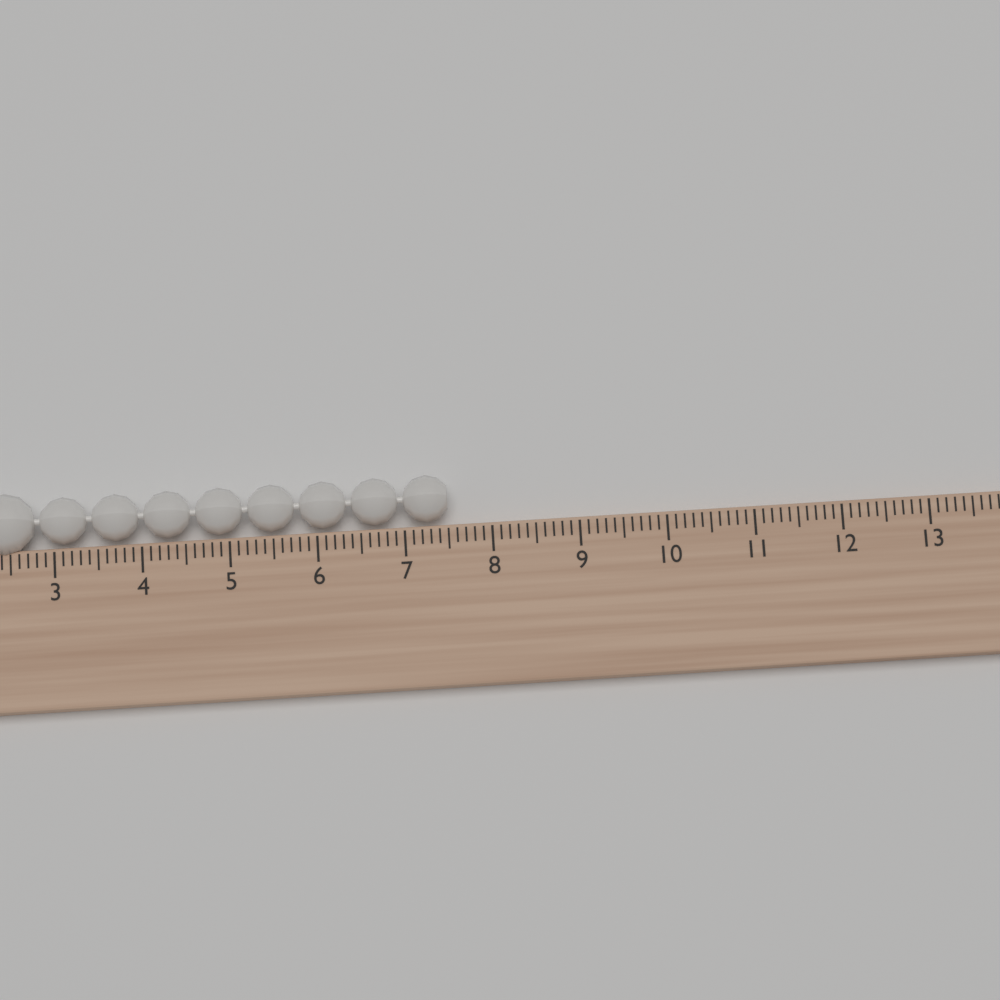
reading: 7.5 (no unit)
